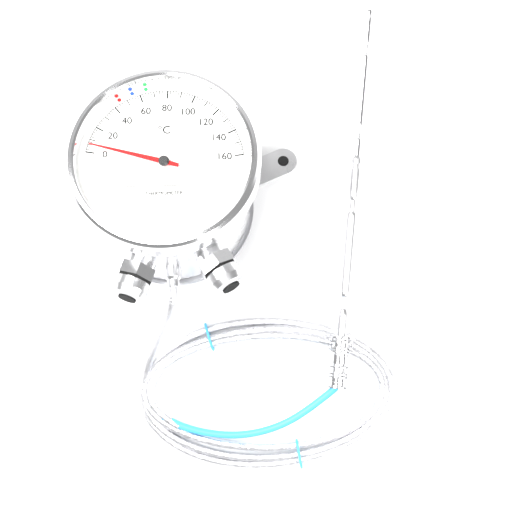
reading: 6 °C
